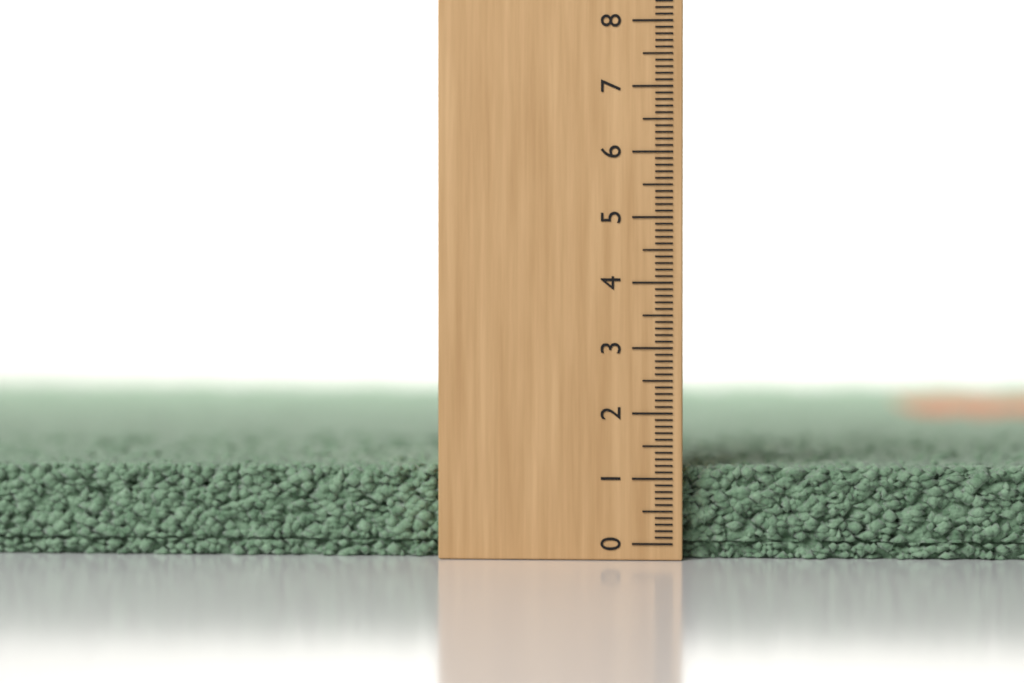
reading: 1.2 (no unit)
